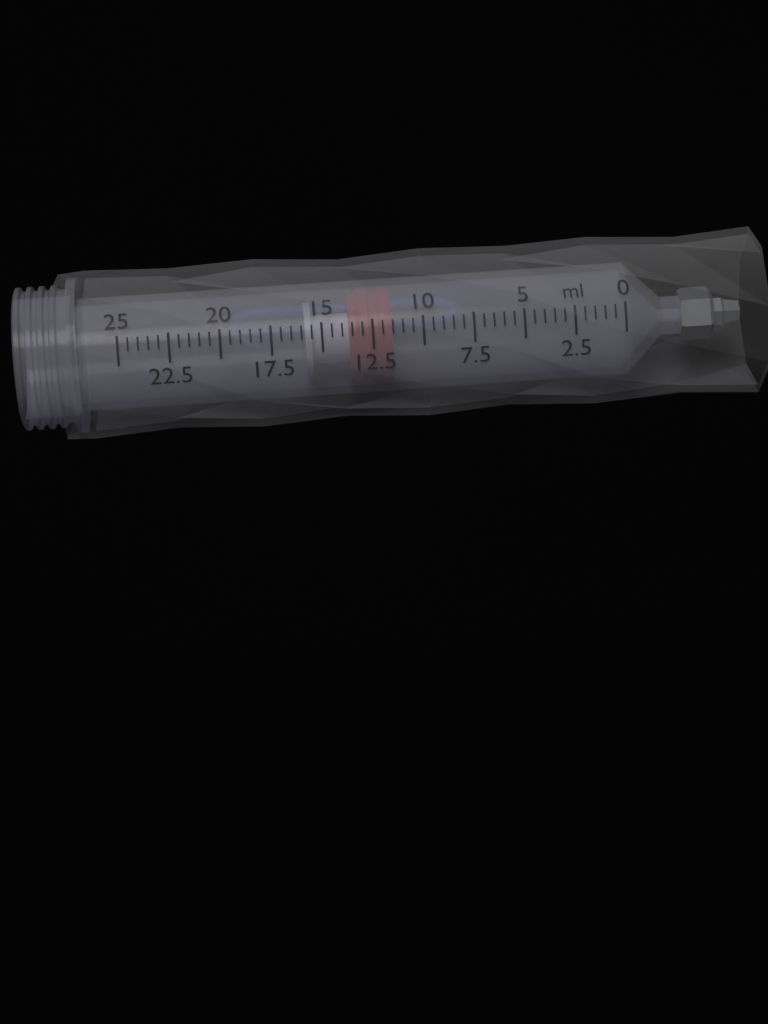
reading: 11.5 ml
